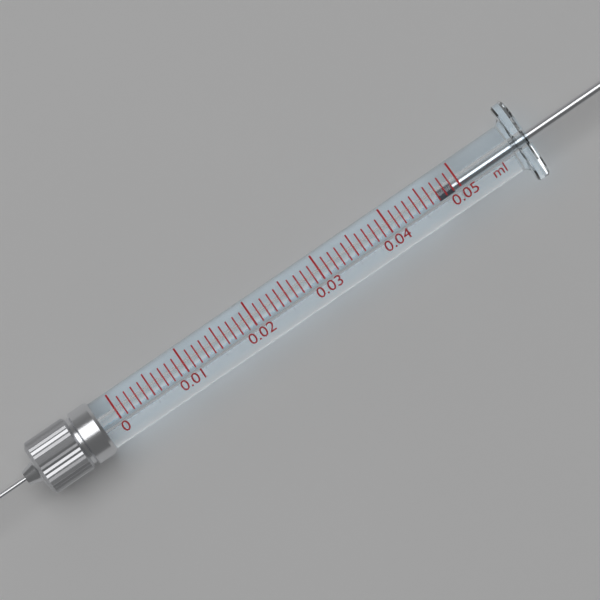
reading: 0.047 ml
